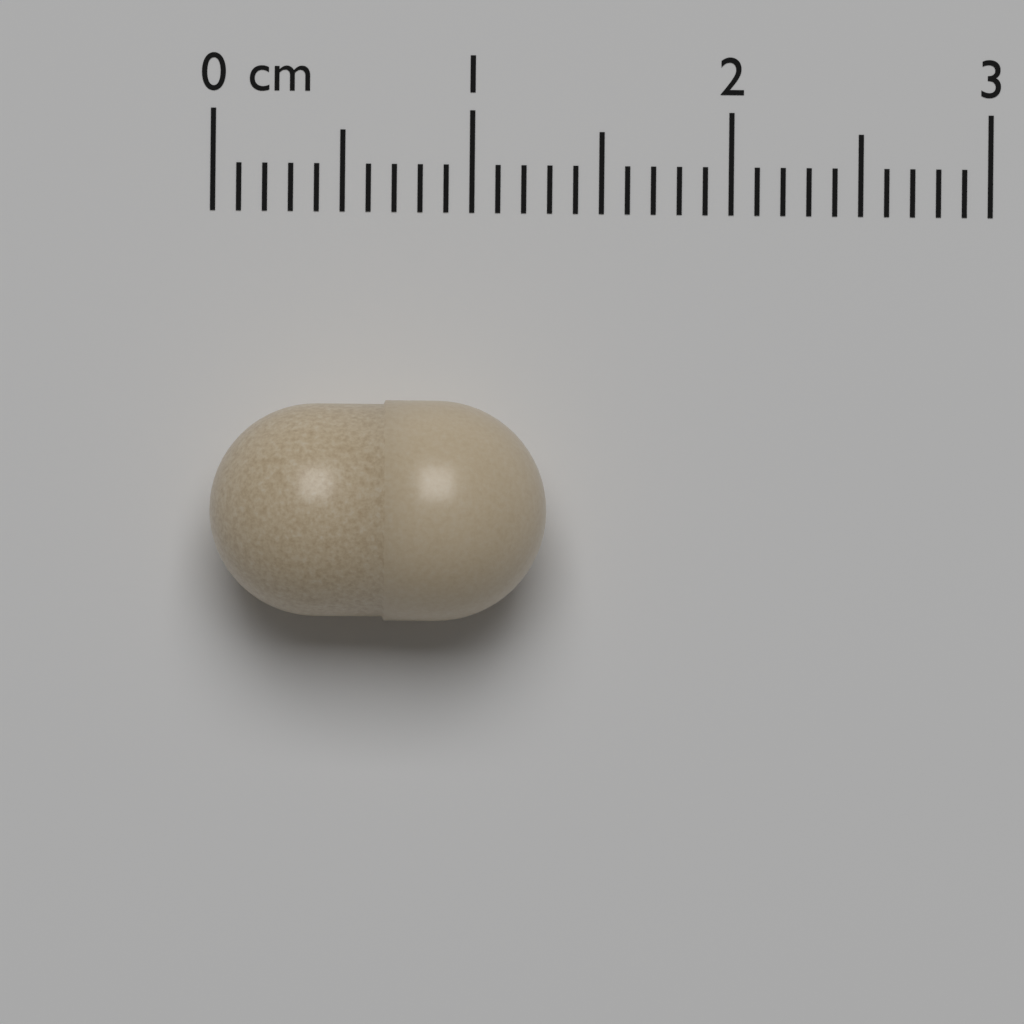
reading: 1.3 cm
